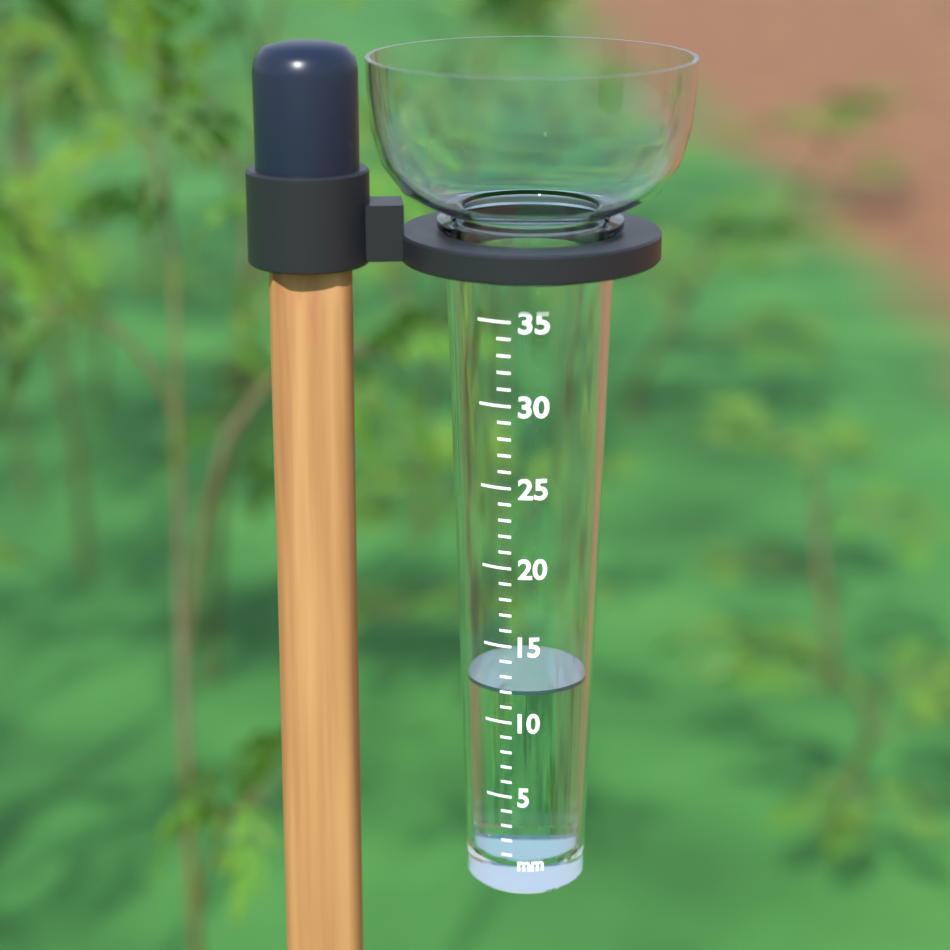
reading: 12 mm
